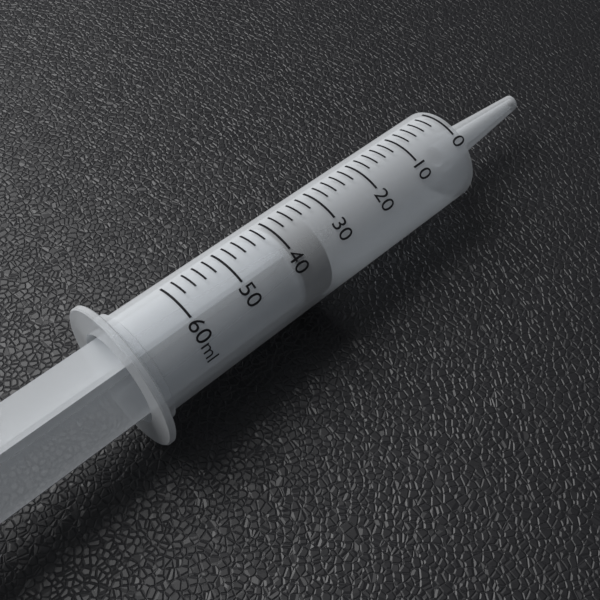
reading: 34 ml
